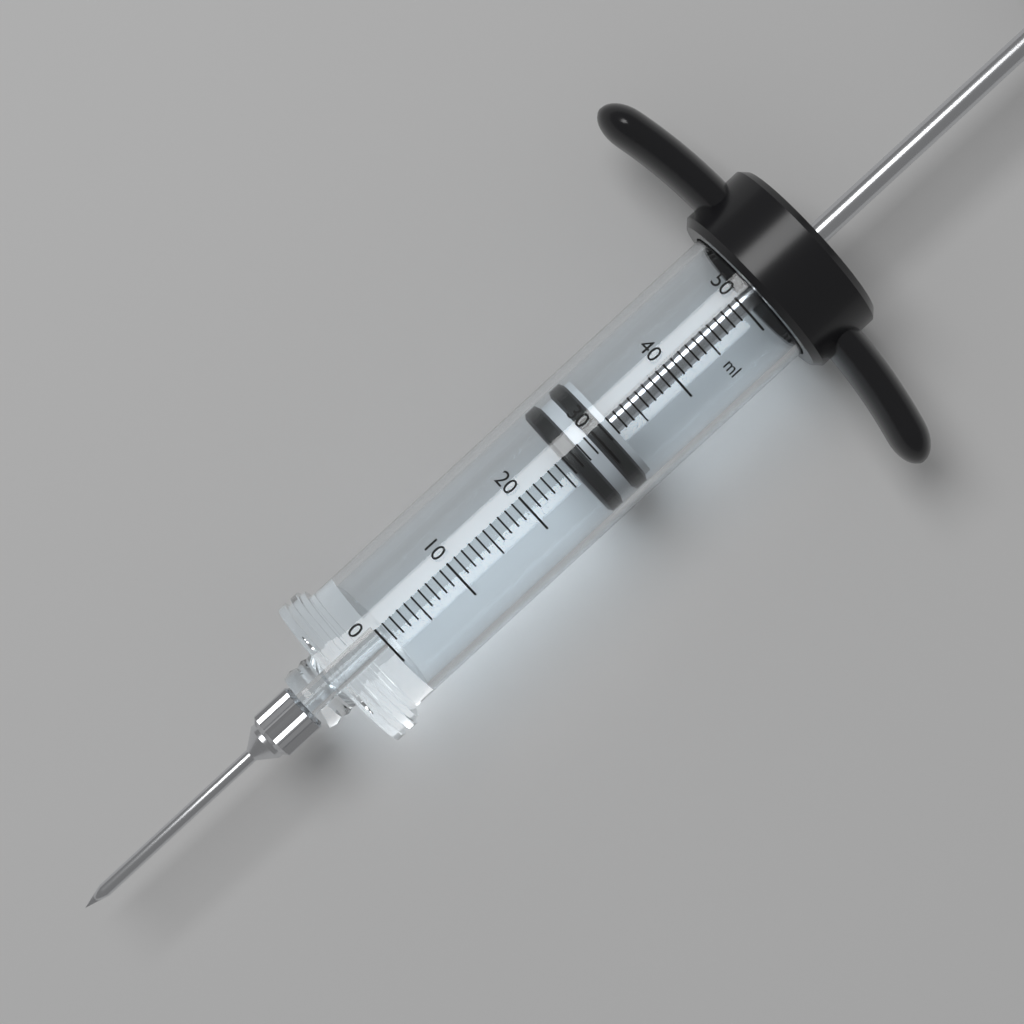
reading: 26 ml
